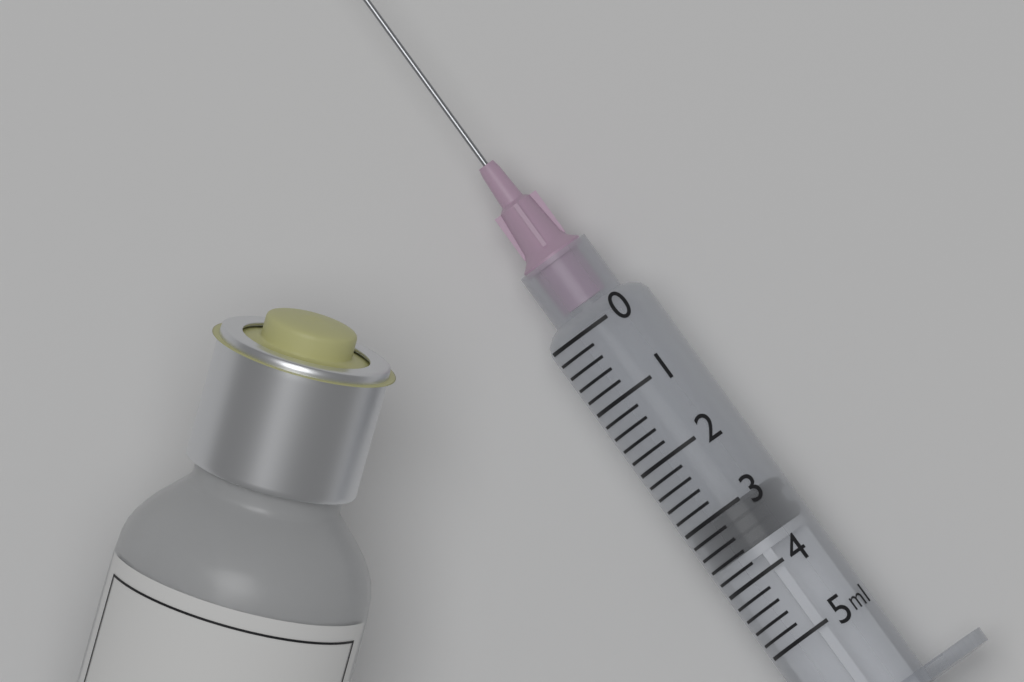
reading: 3.0 ml
